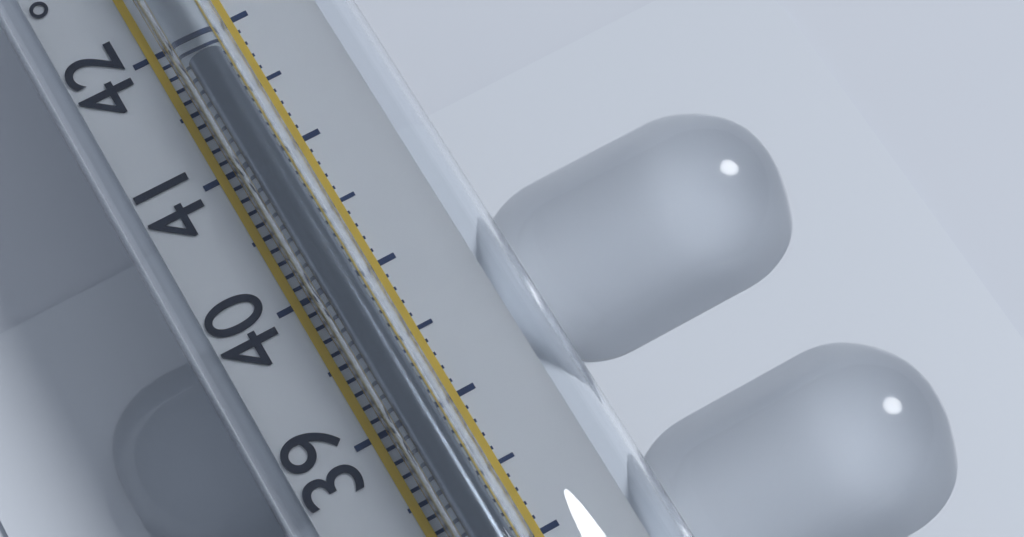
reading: 41.7 °C
